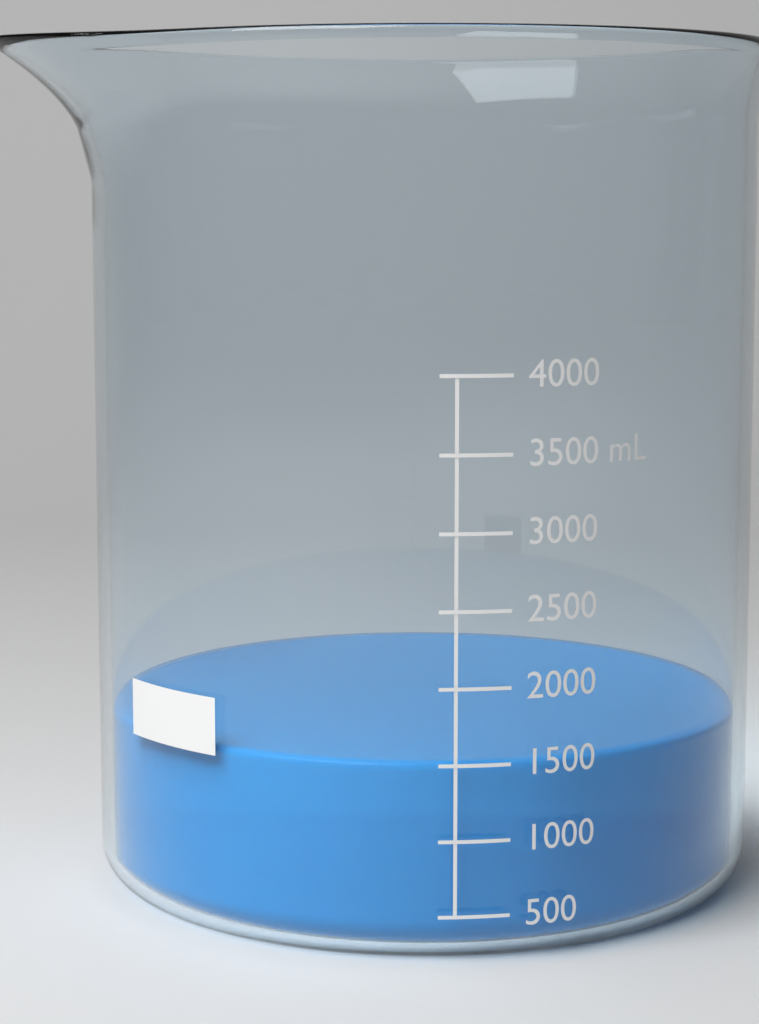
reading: 1500 mL
